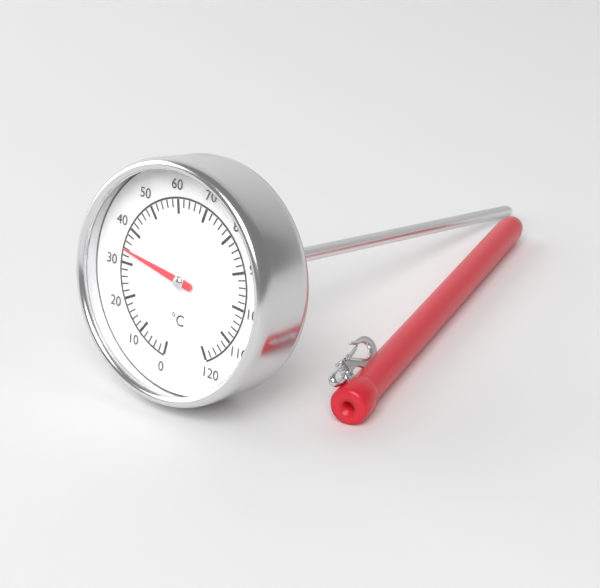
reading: 34 °C
